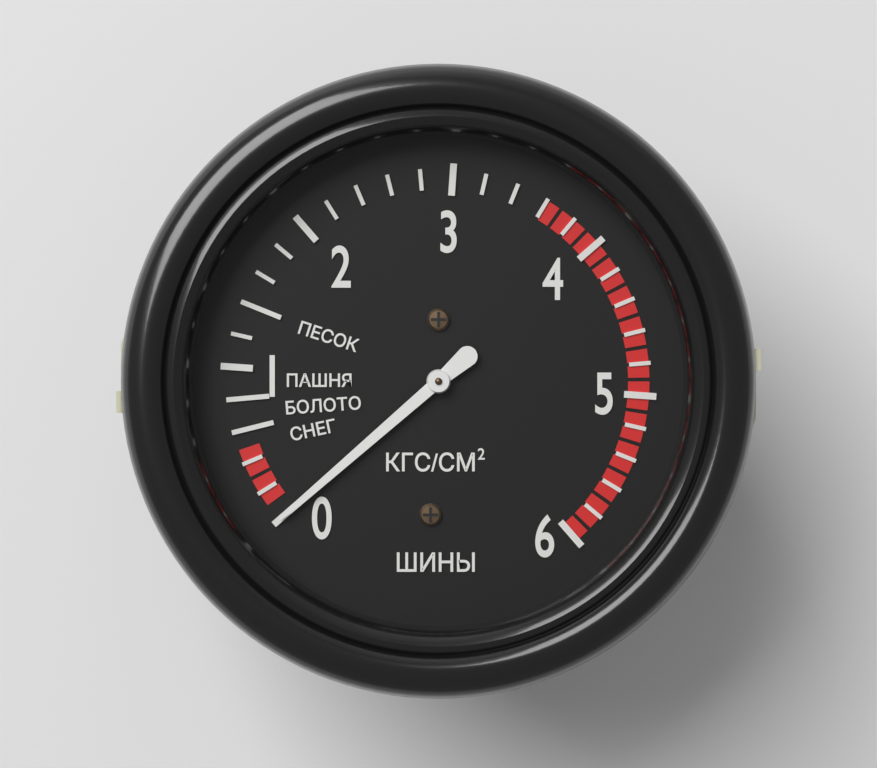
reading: 0.0 кгс/см²
